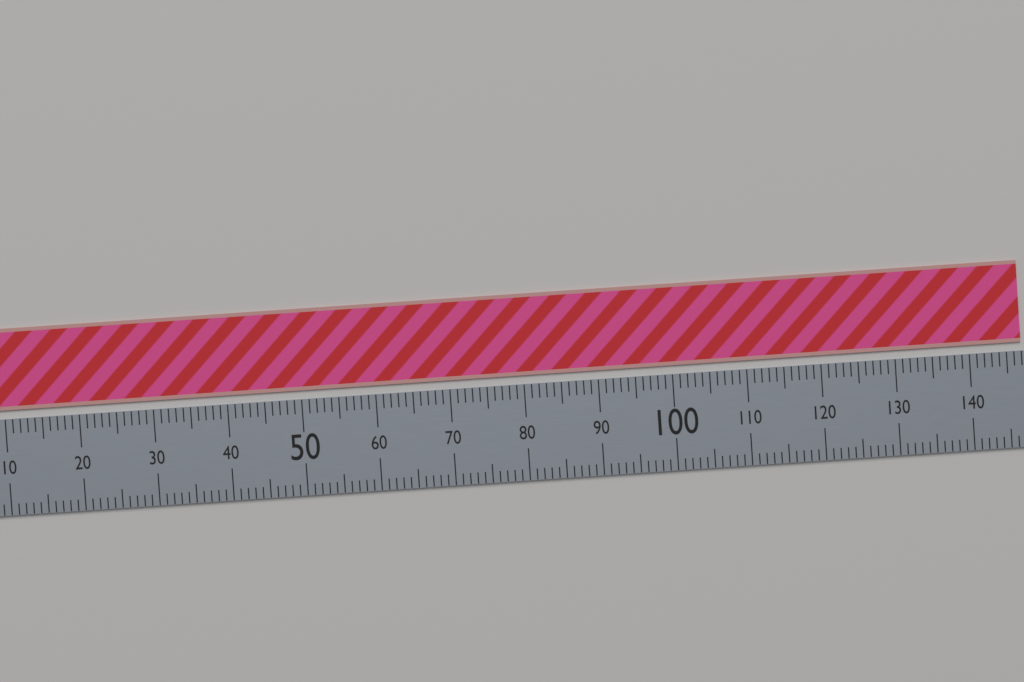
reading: 147 (no unit)
